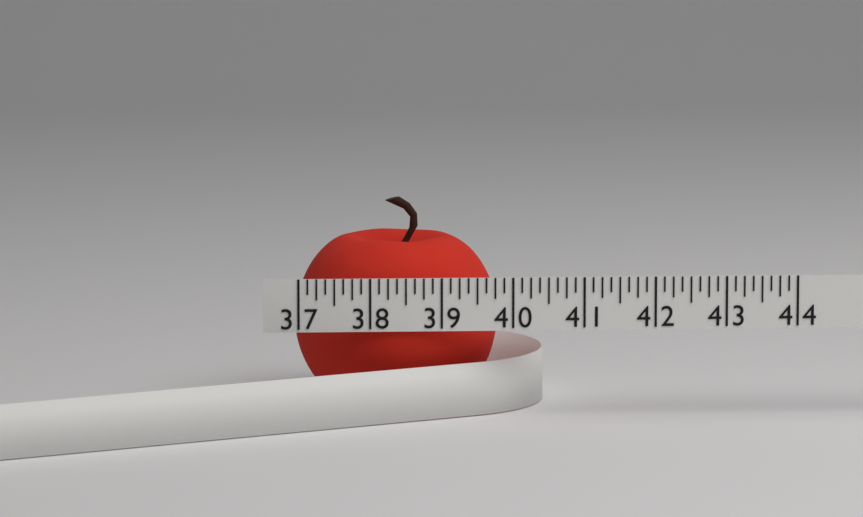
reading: 39.875 (no unit)
